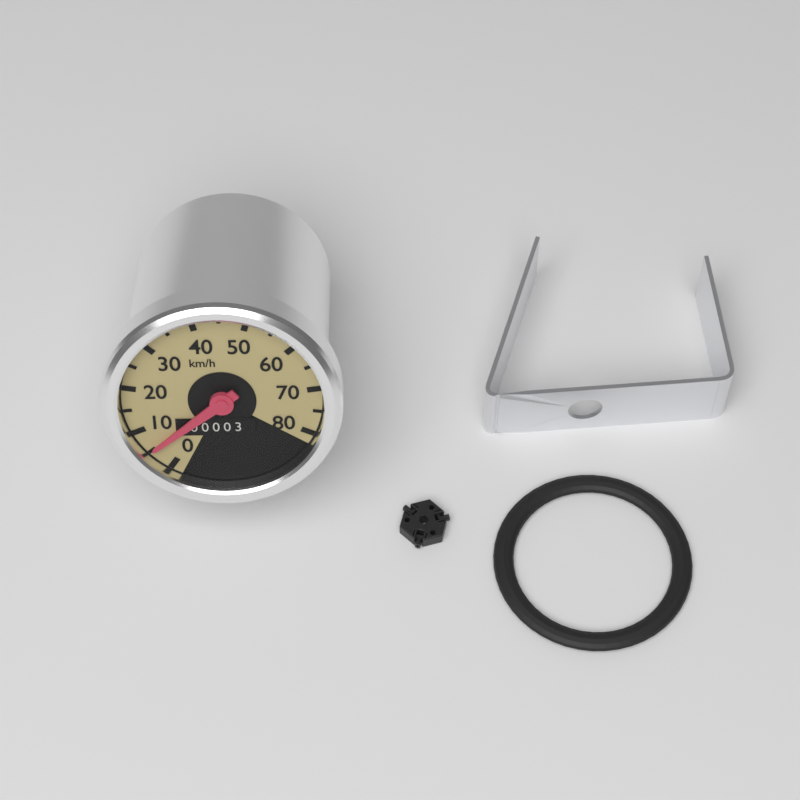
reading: 5 km/h
